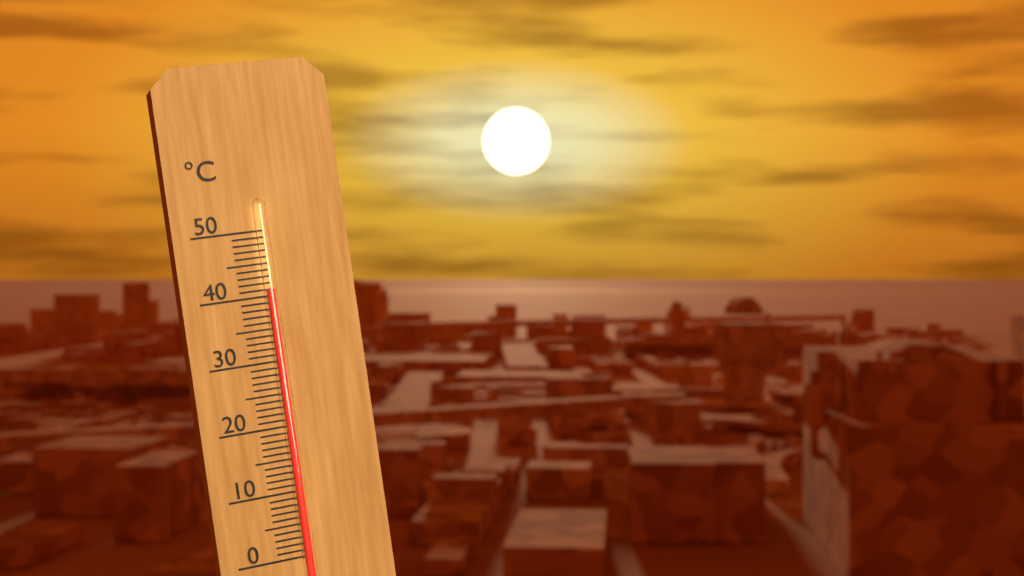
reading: 41 °C
